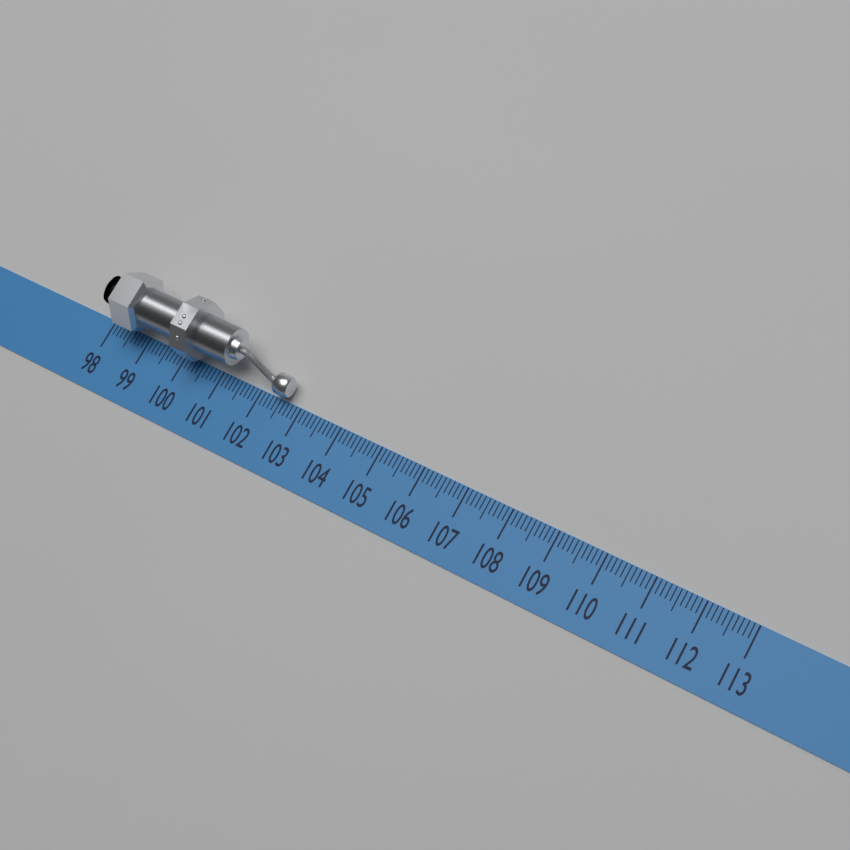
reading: 102.7 (no unit)
